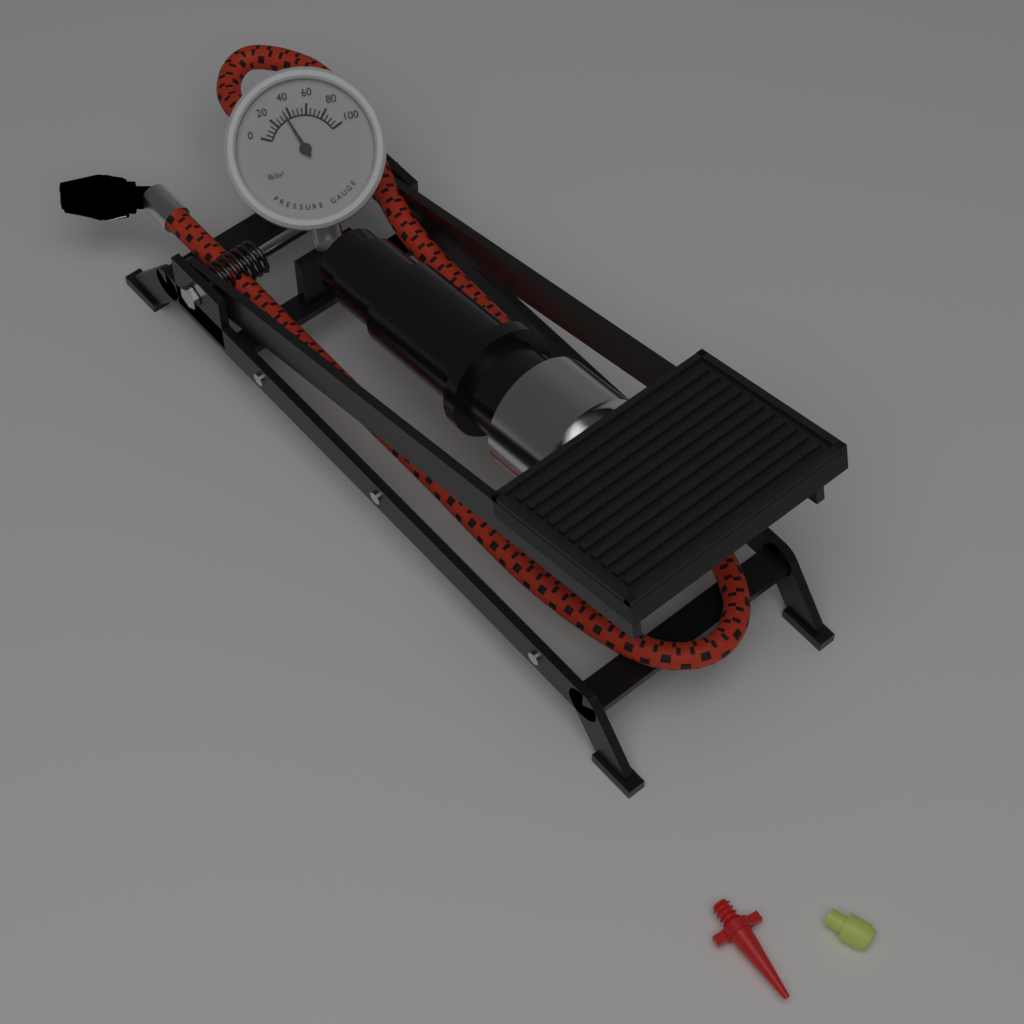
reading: 35 lb/in²
